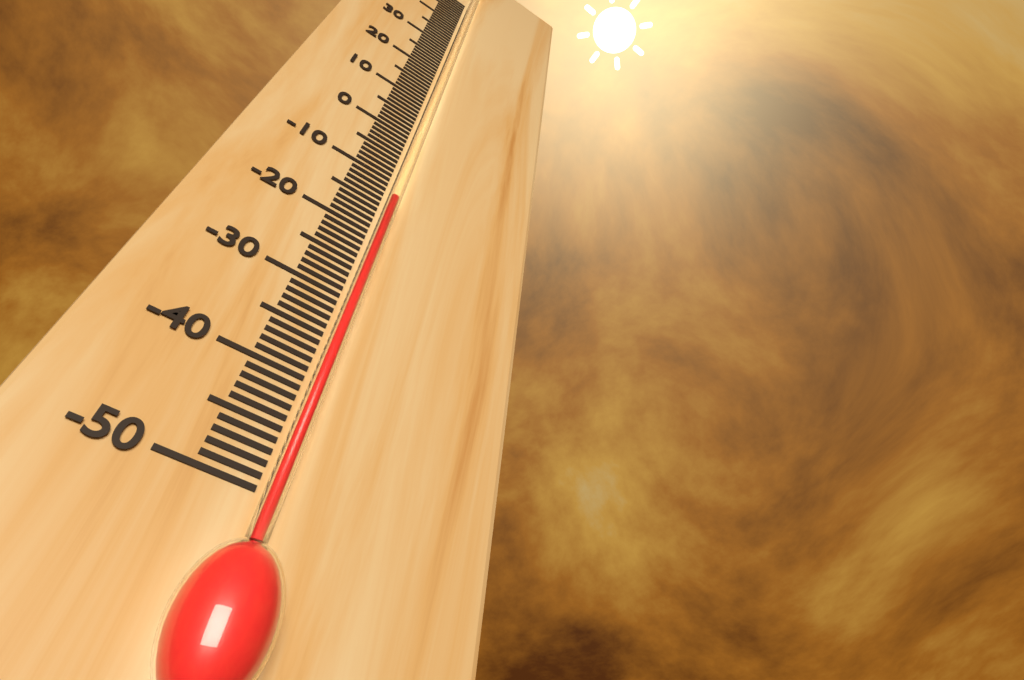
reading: -14 °C
